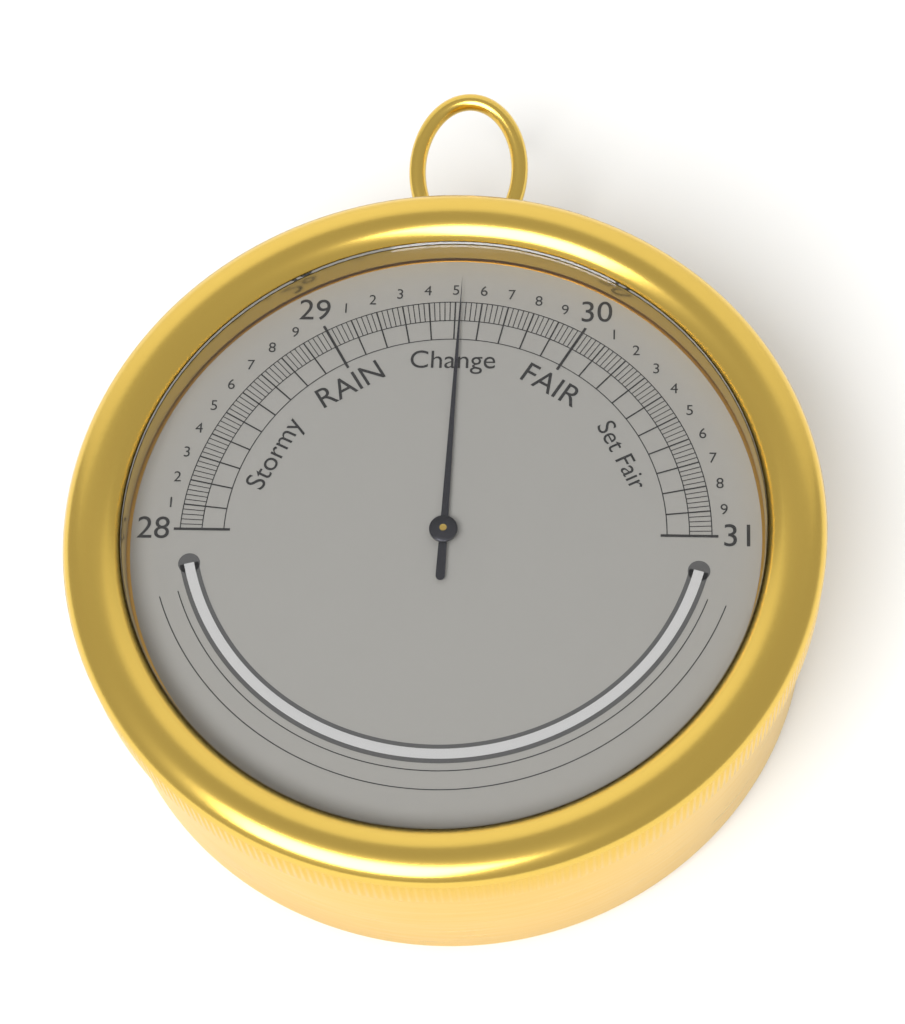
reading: 29.52 inHg
